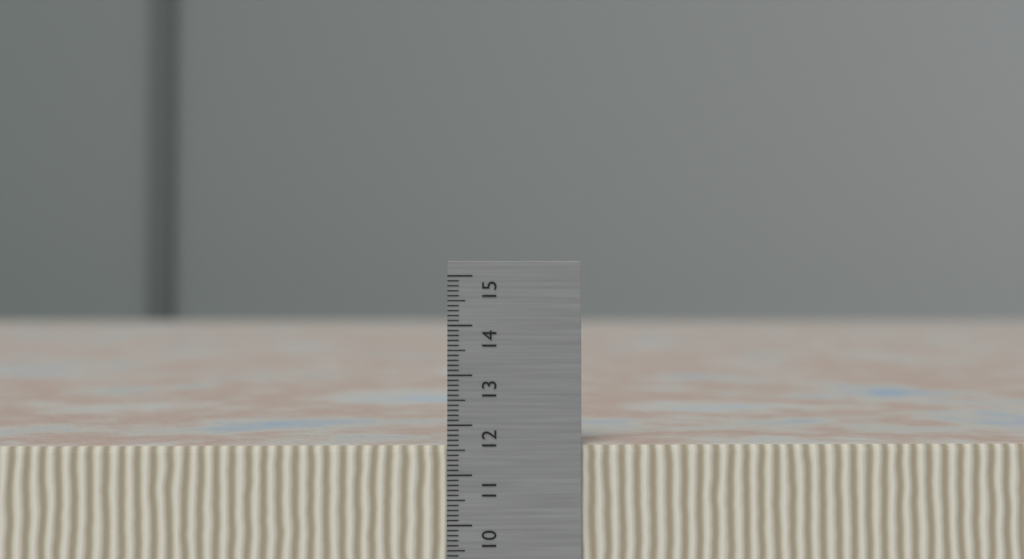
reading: 11.6 cm
